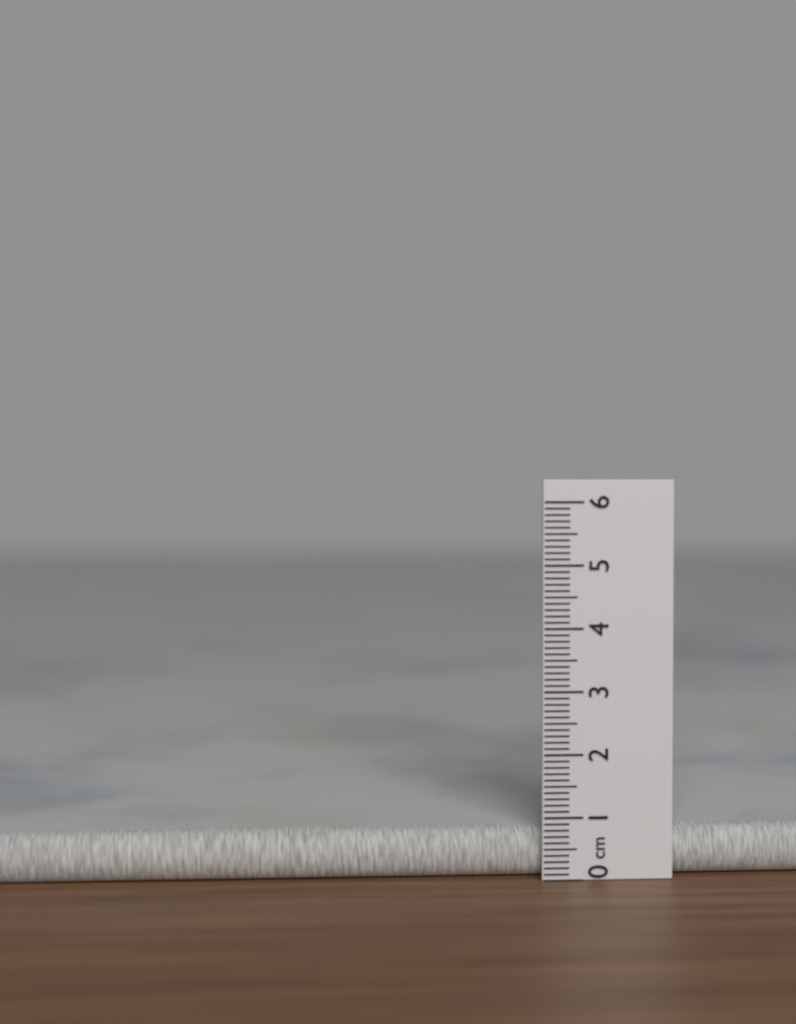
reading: 0.8 cm
